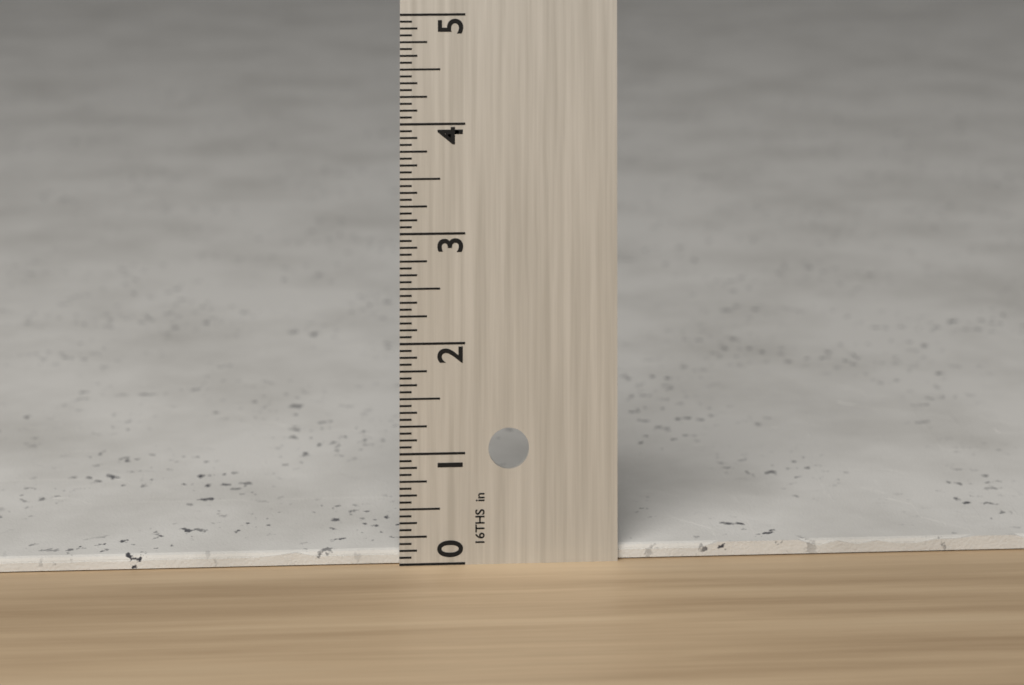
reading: 0.1250 in
